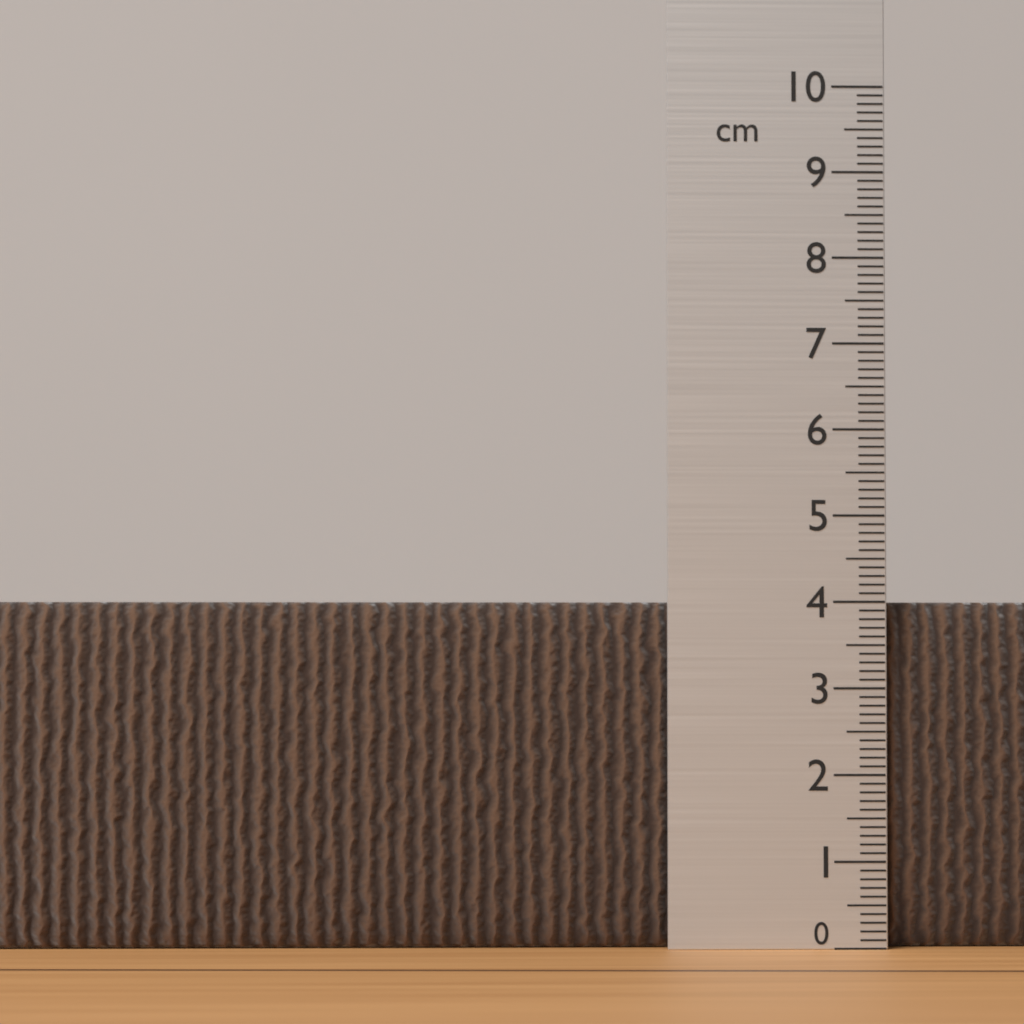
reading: 4.0 cm
